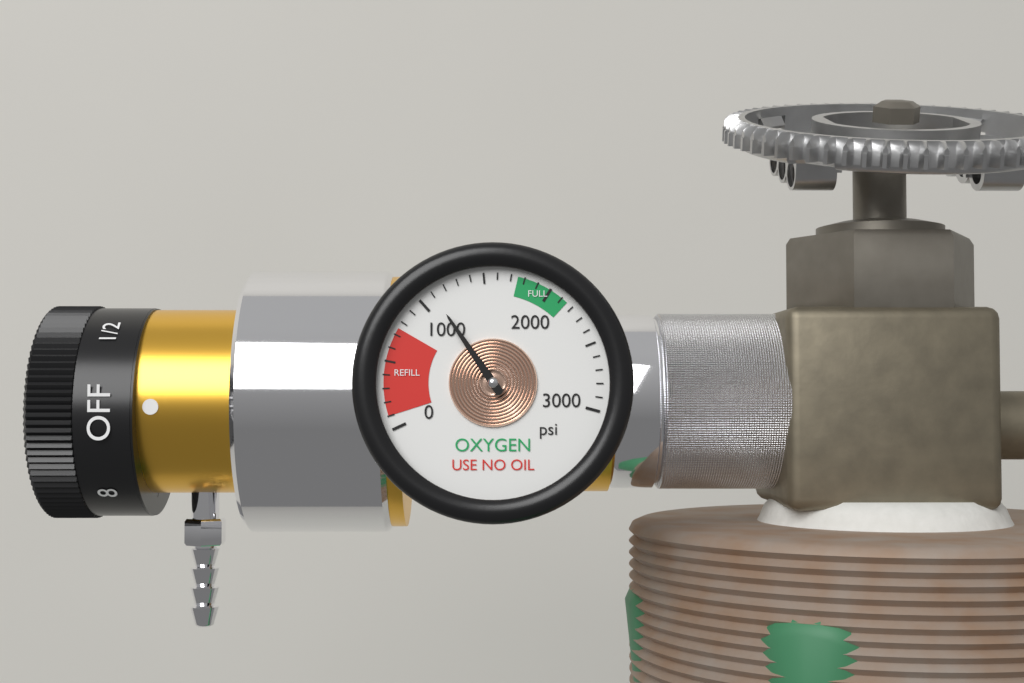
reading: 1100 psi
